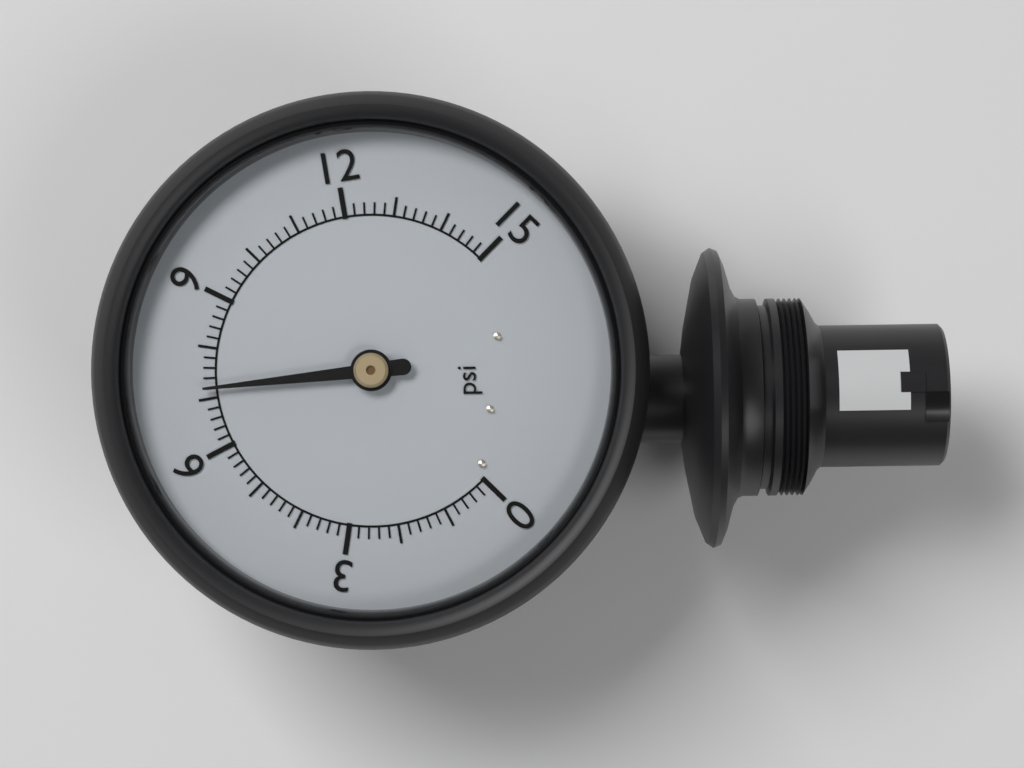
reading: 7.2 psi
